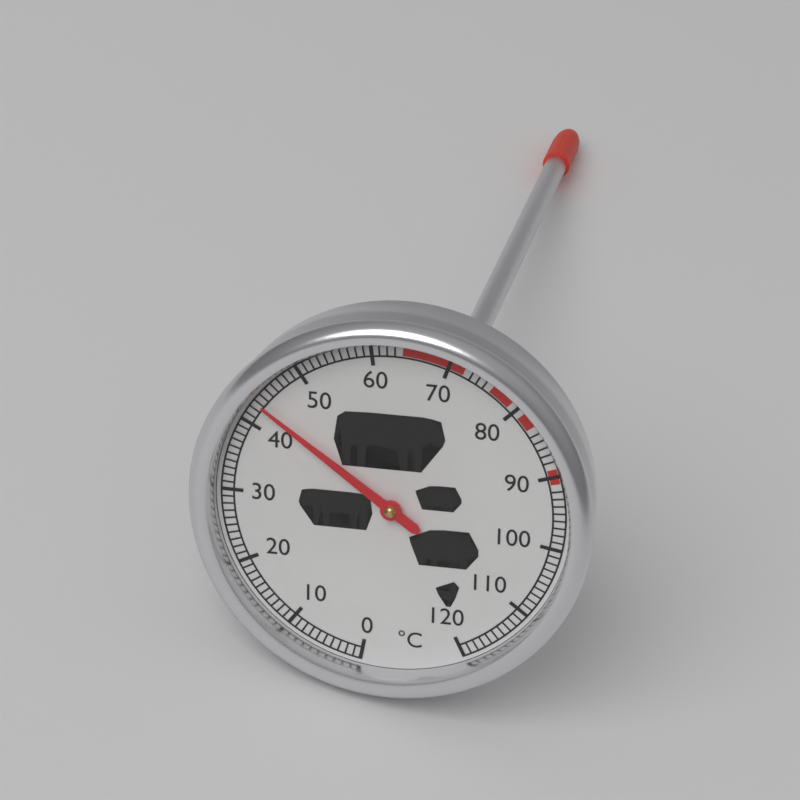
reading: 43 °C
